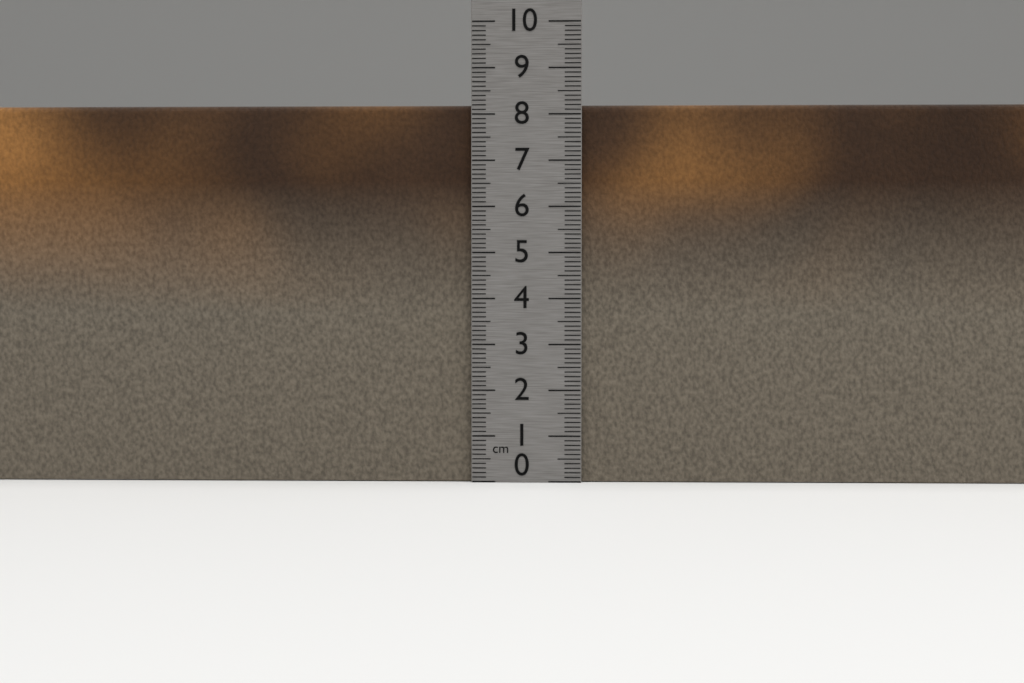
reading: 8.2 cm
